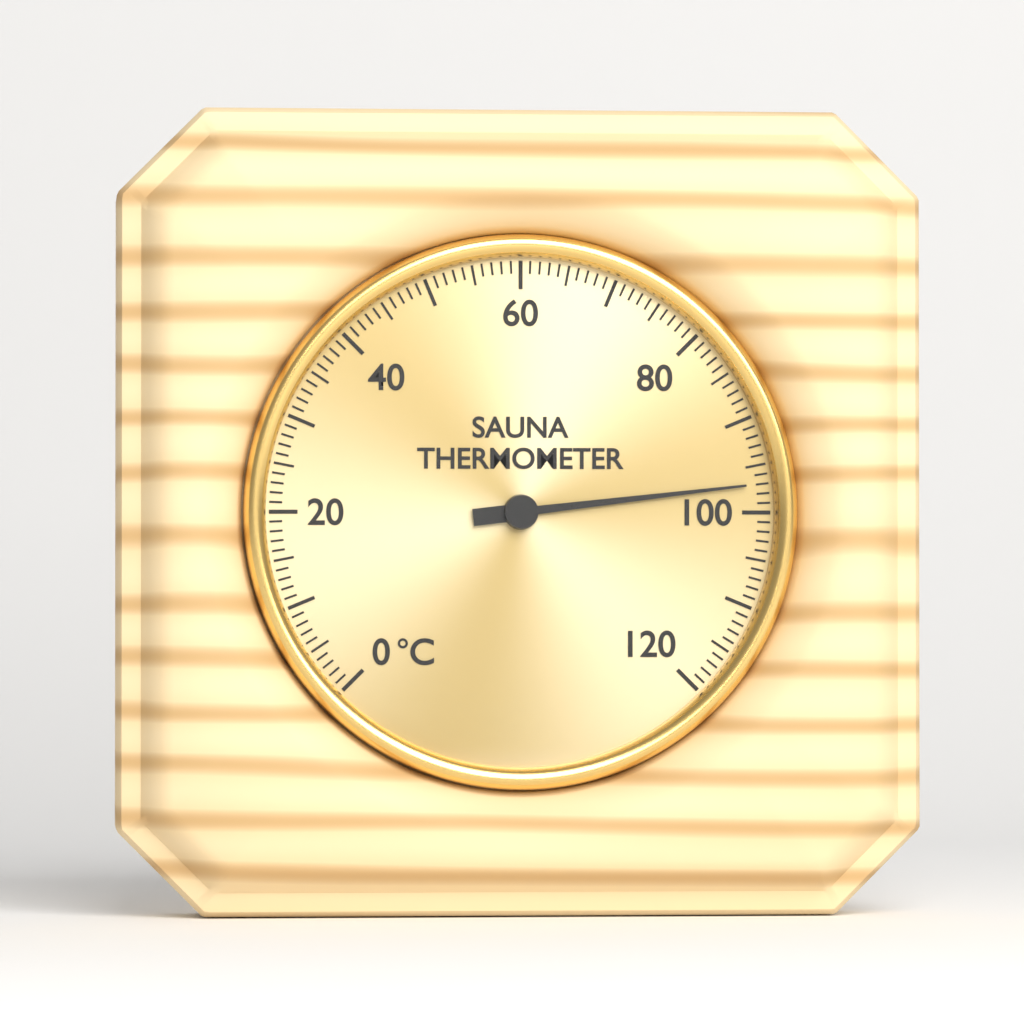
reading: 97 °C
